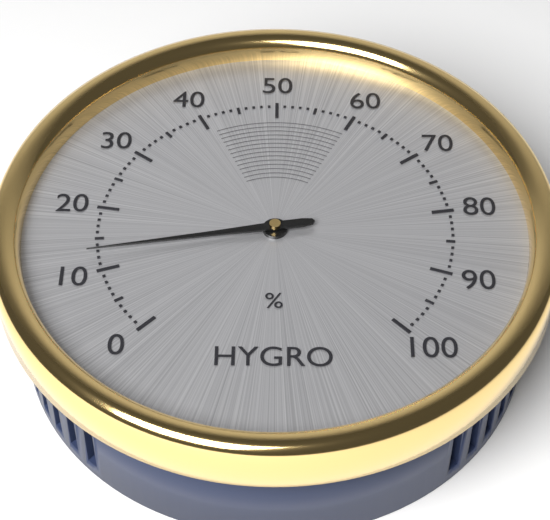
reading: 13 %
